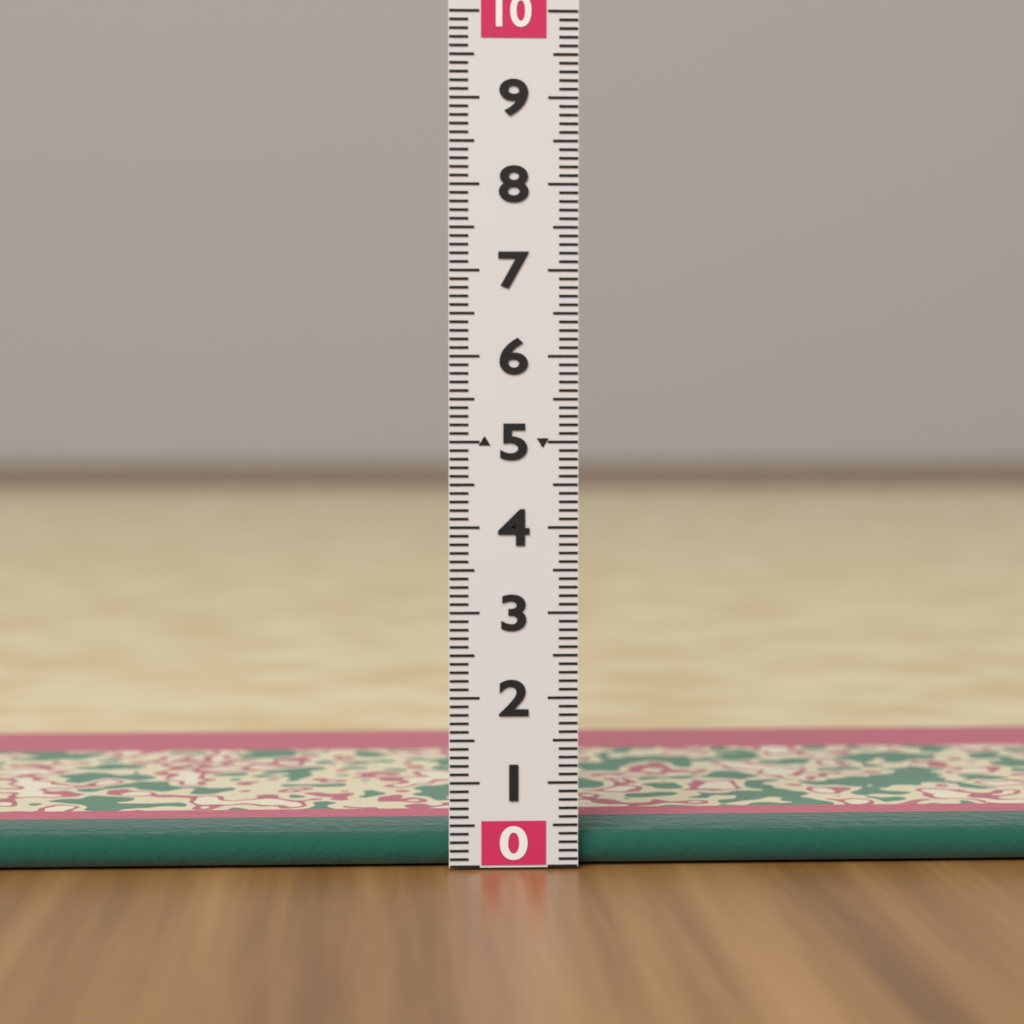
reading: 0.4 (no unit)
